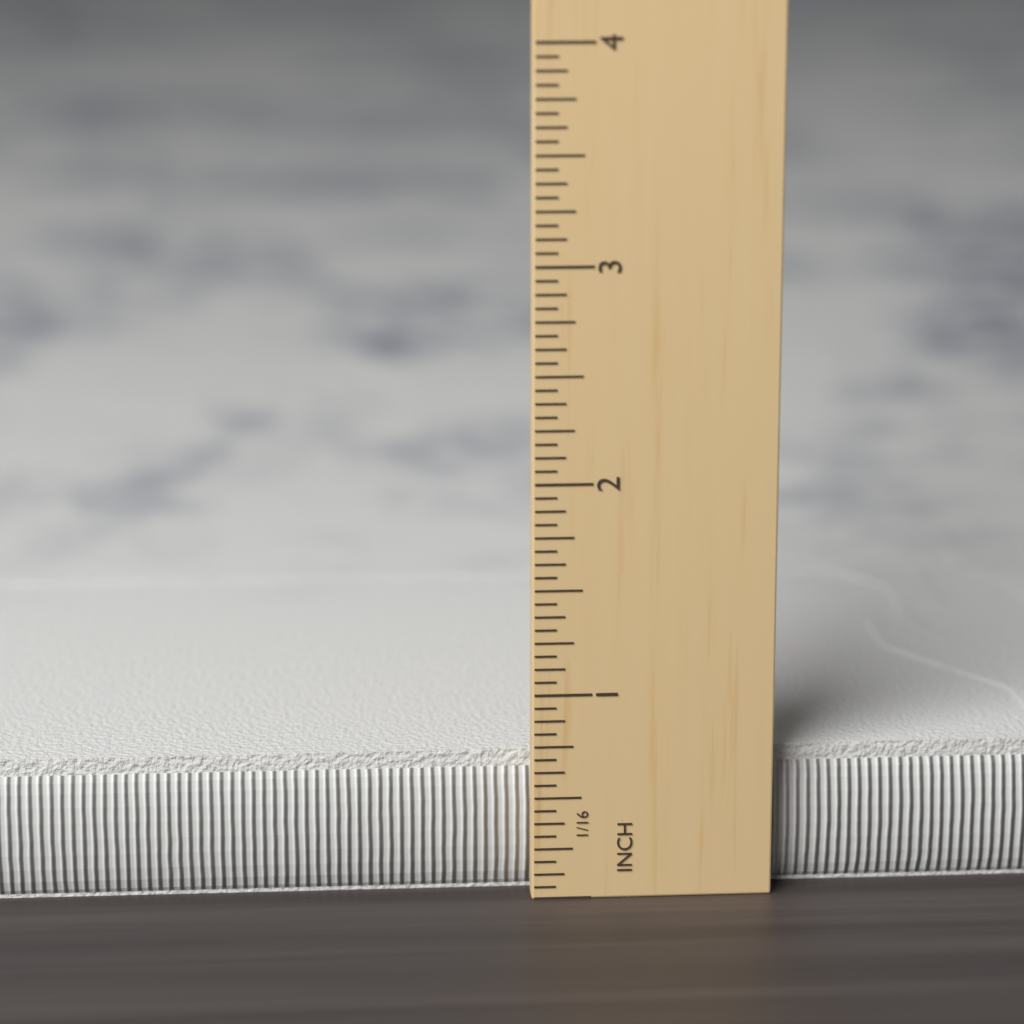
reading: 0.6875 in
